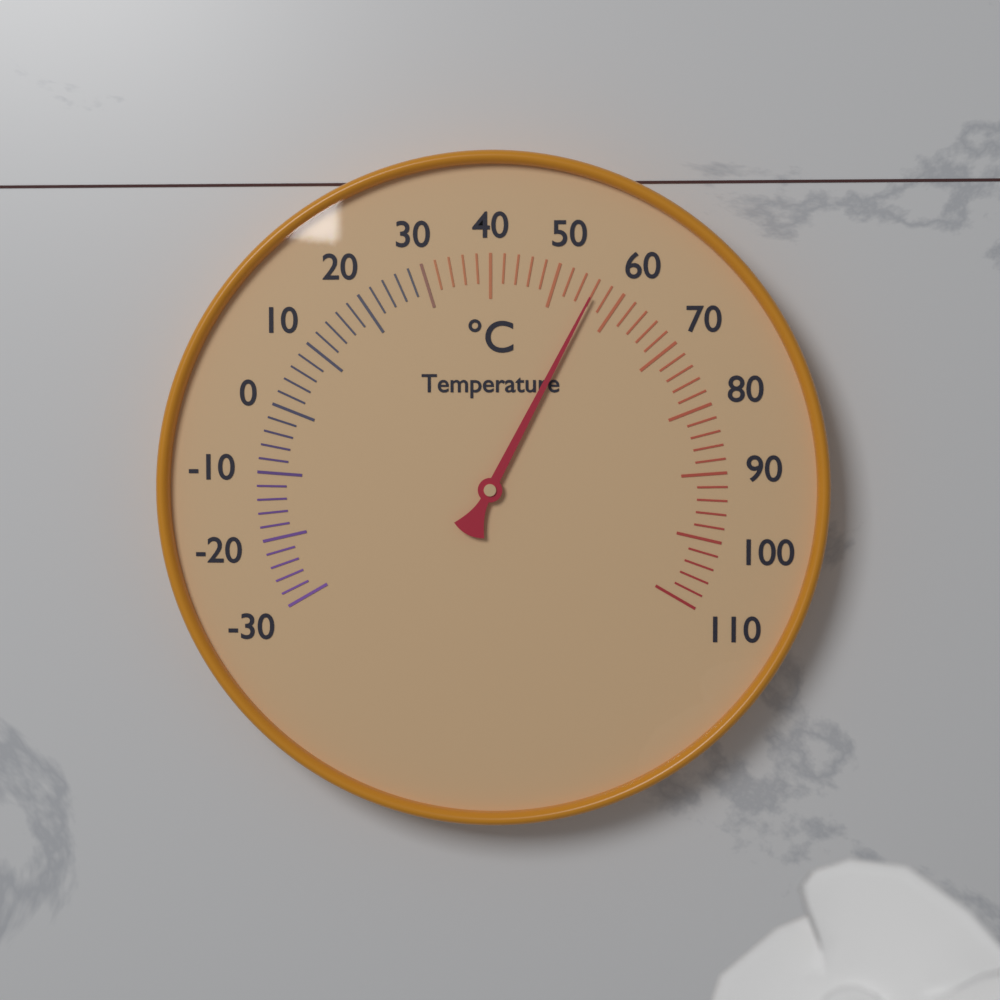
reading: 56 °C
